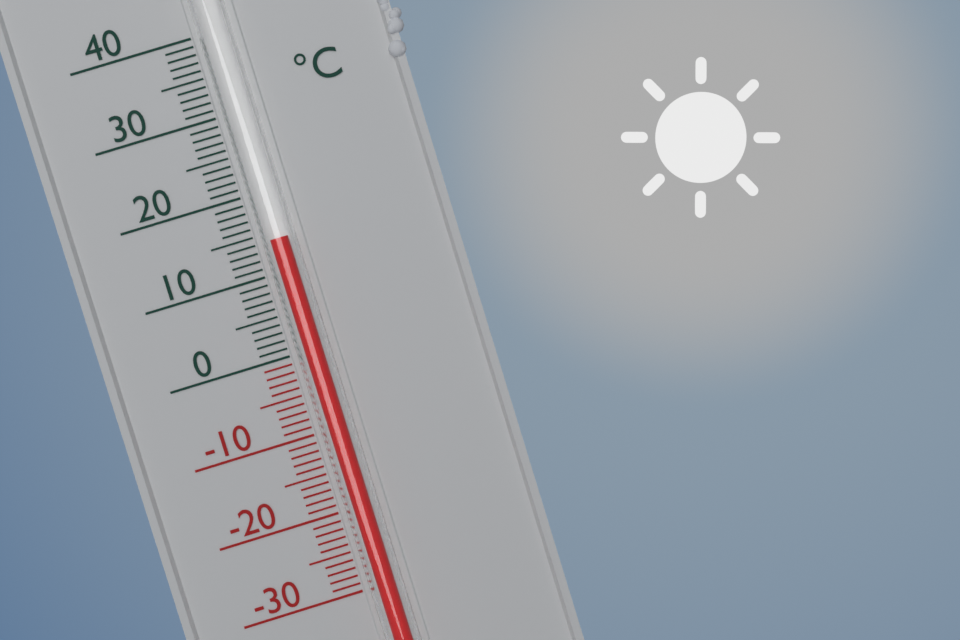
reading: 14 °C
